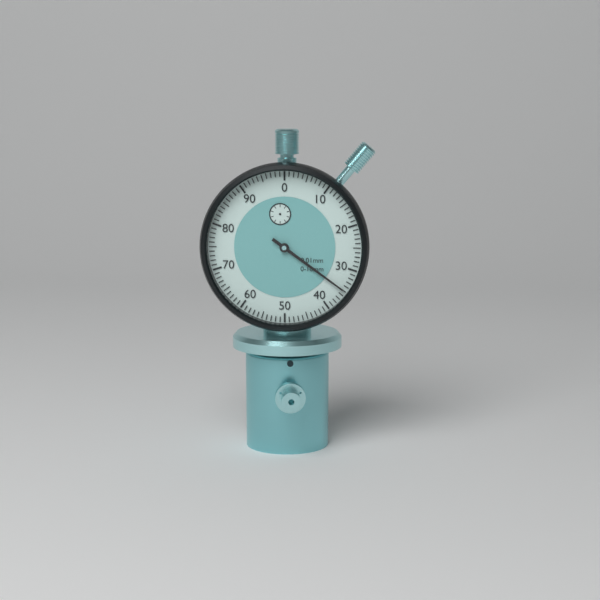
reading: 0.35 mm
